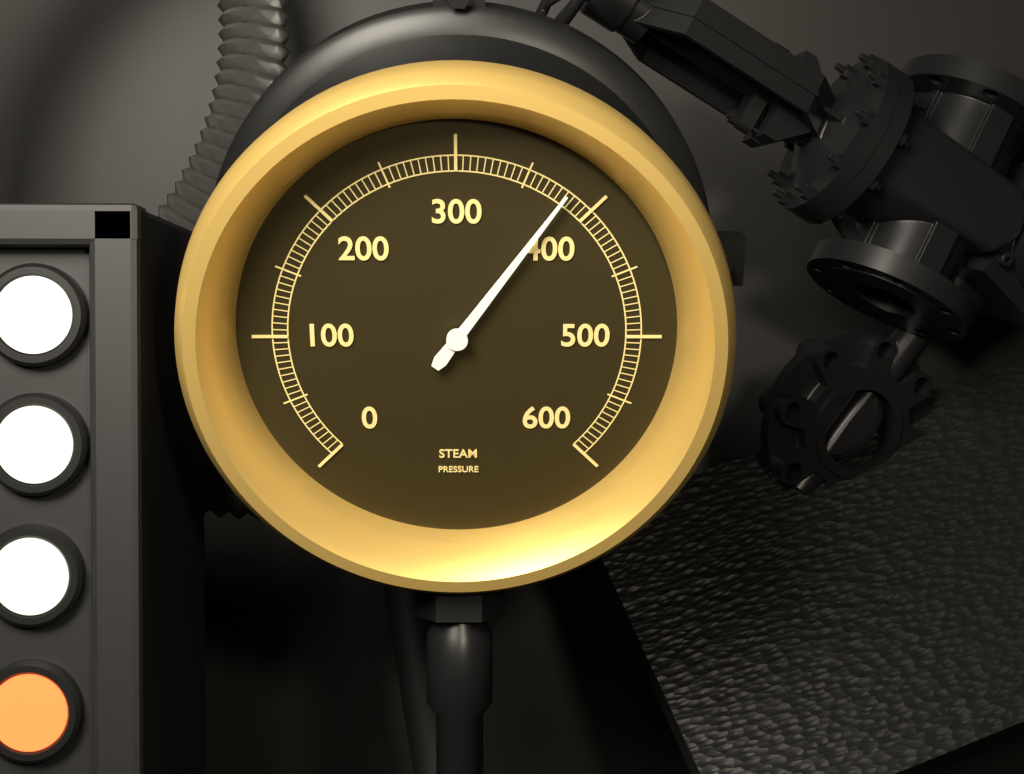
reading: 380 (no unit)
